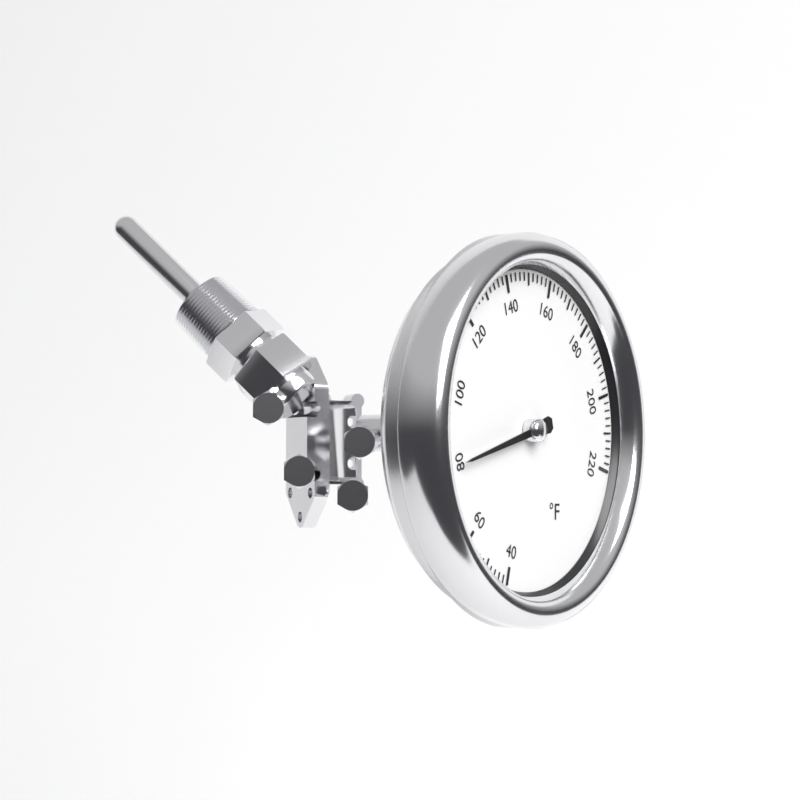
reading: 80 °F
